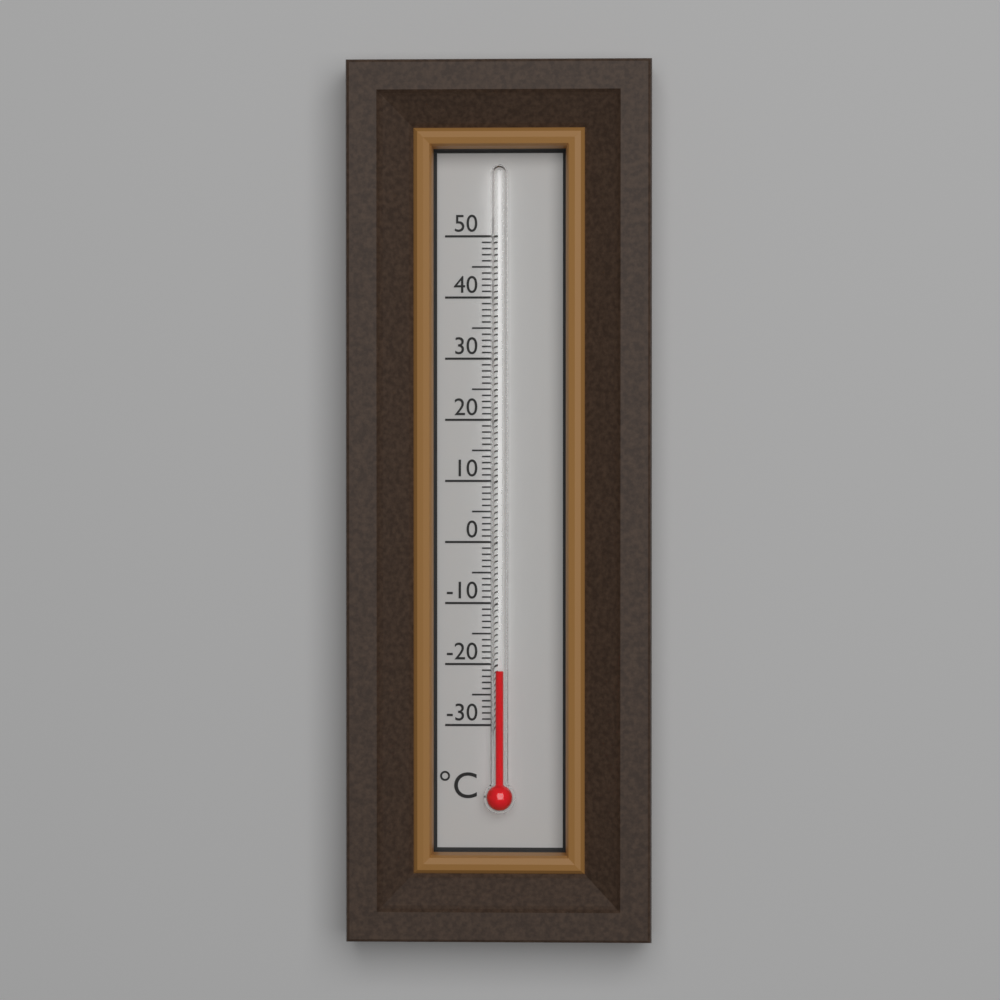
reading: -21 °C
